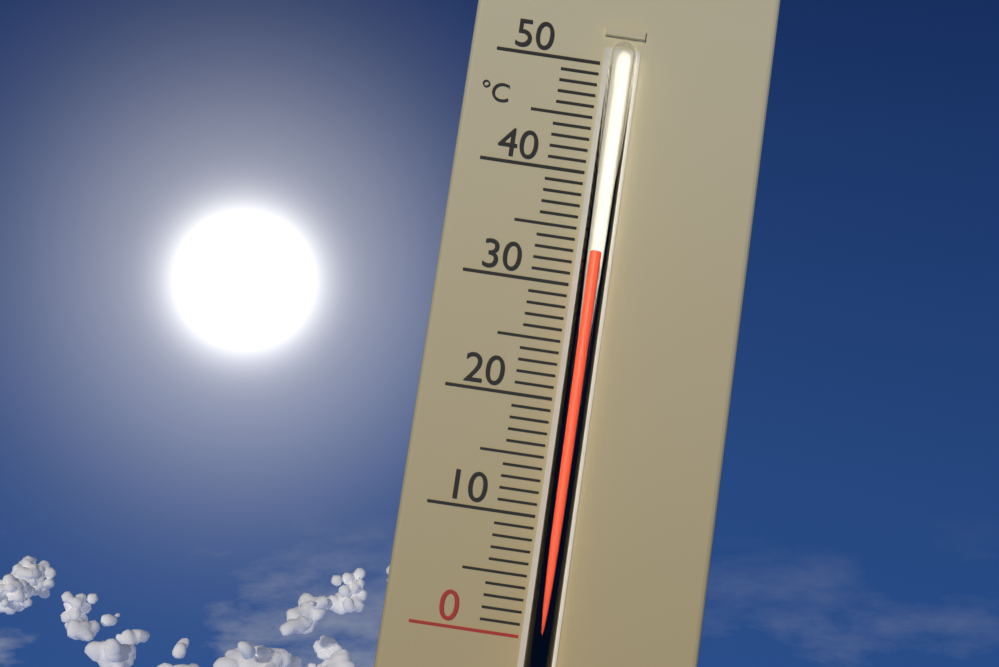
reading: 33 °C
